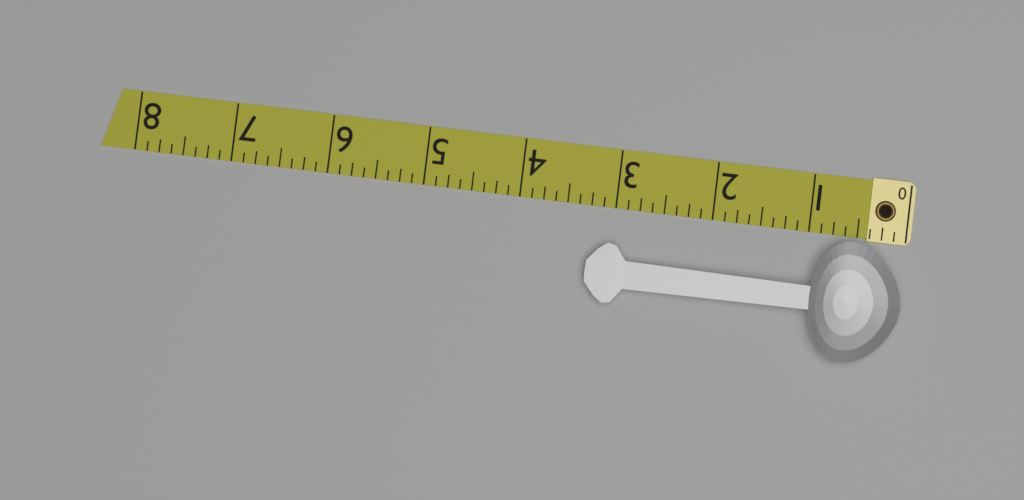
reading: 3.250 (no unit)
